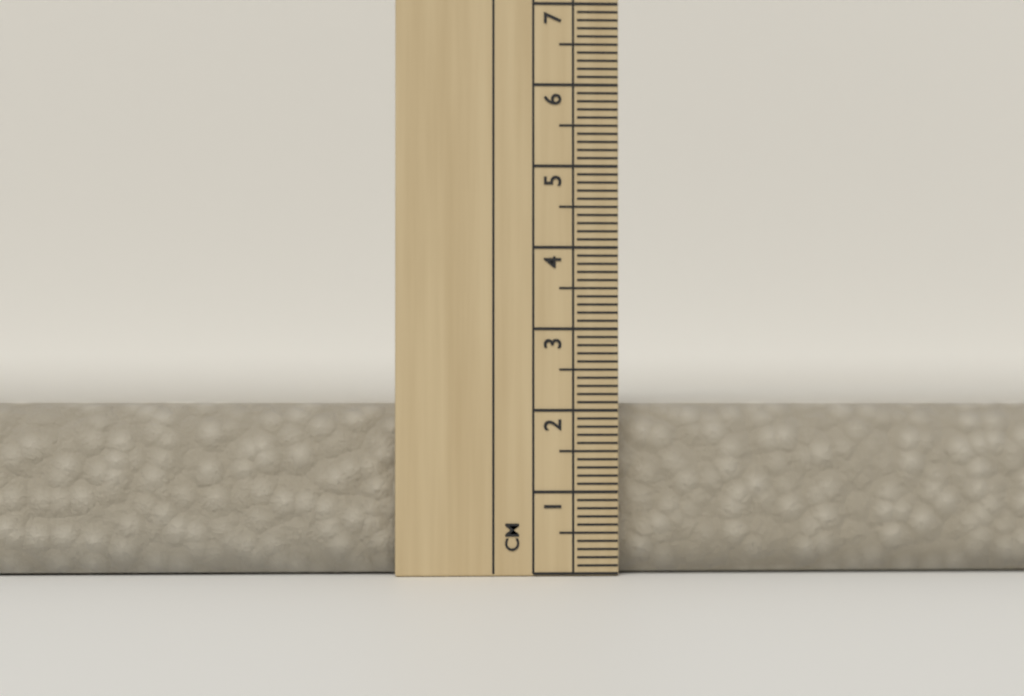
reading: 2.1 cm
